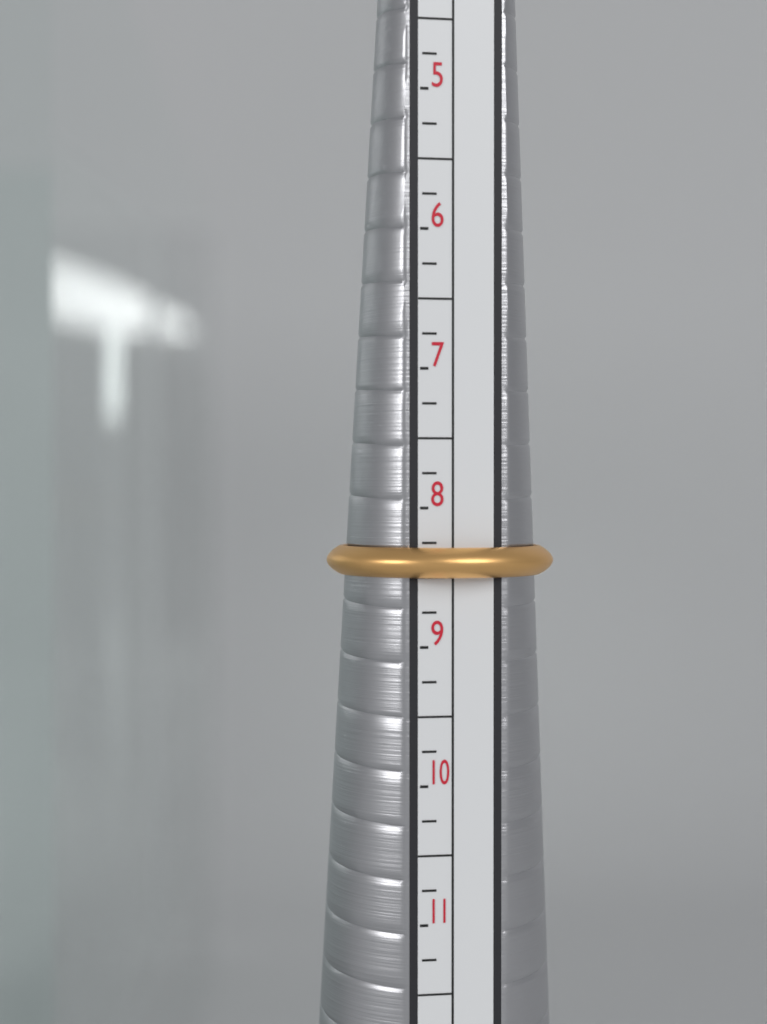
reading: 8.50 (no unit)
